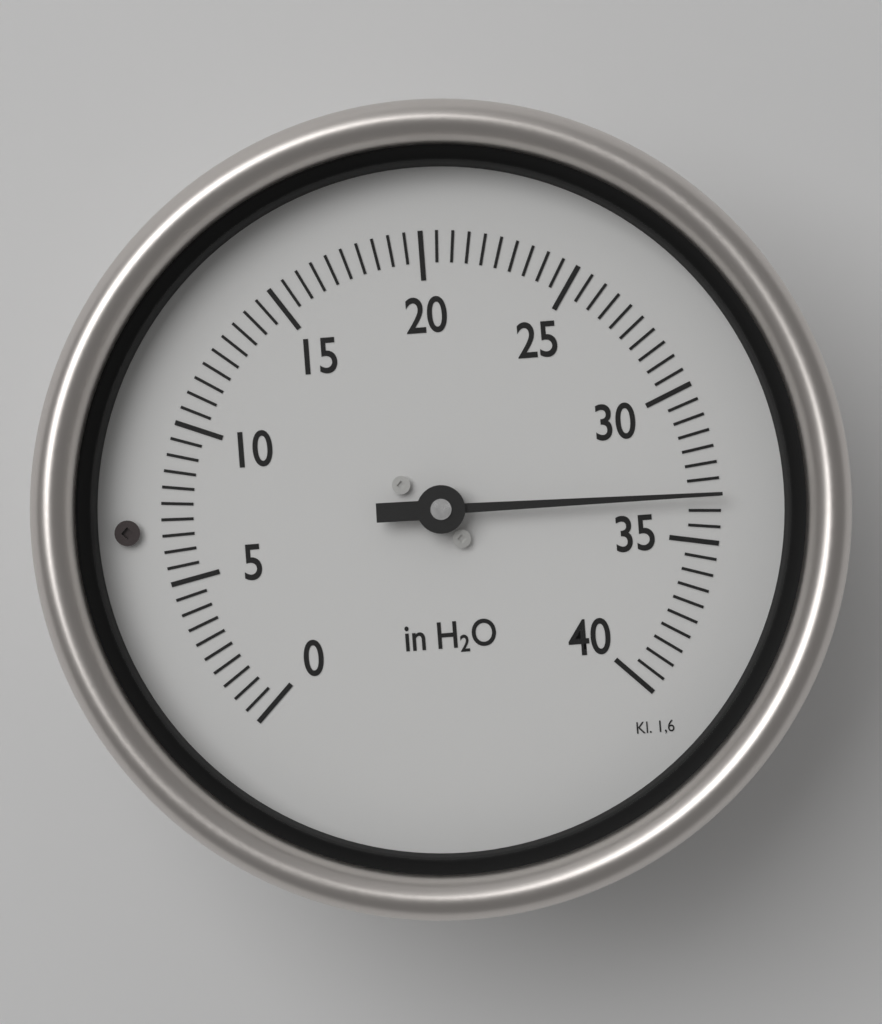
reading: 33.5 in H2O
